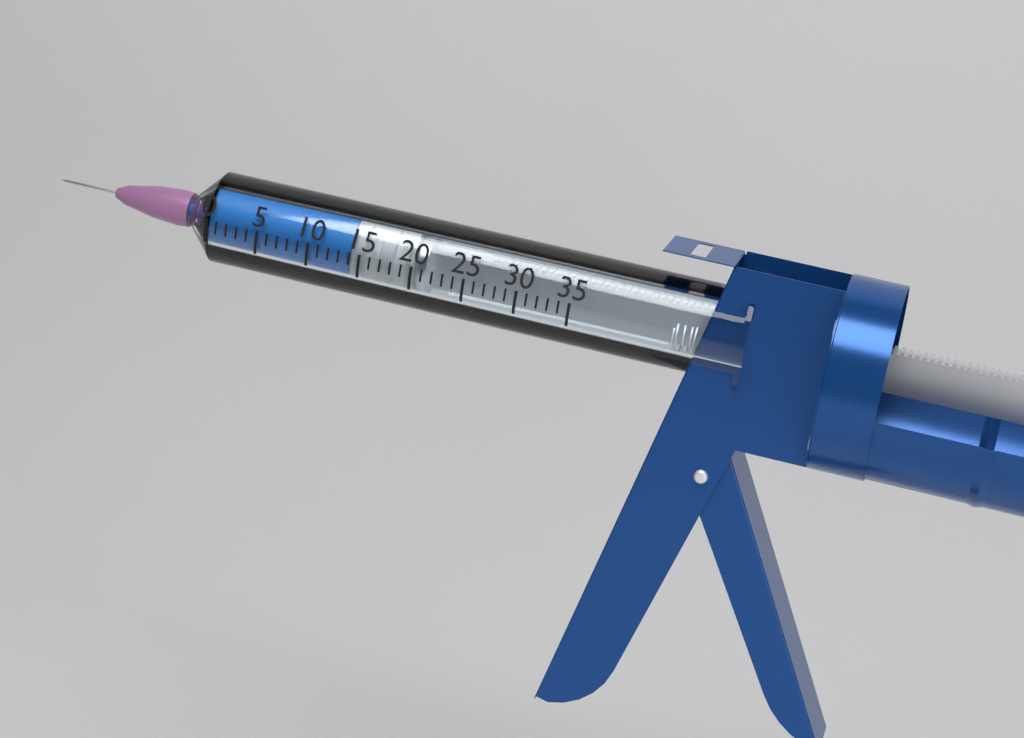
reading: 14 (no unit)
